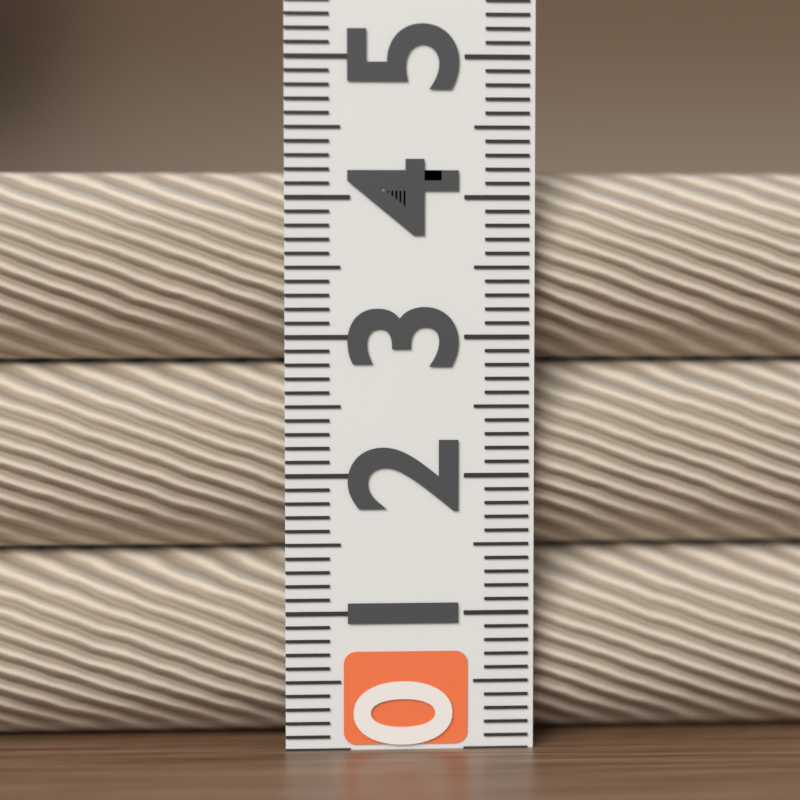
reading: 4.2 (no unit)
